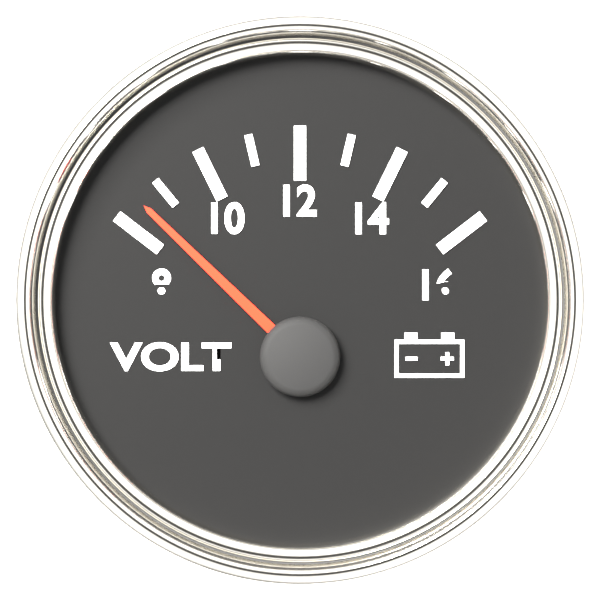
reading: 8.5 V
